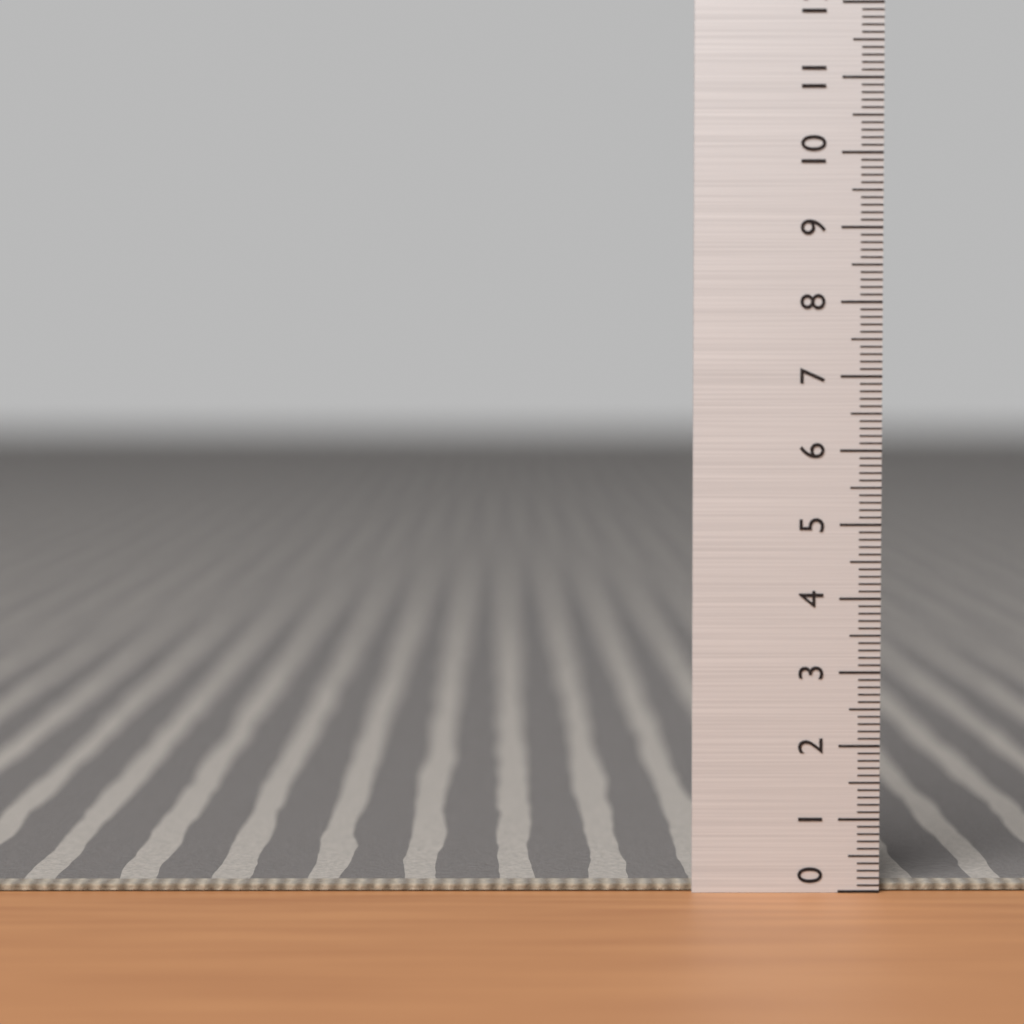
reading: 0.1 (no unit)
